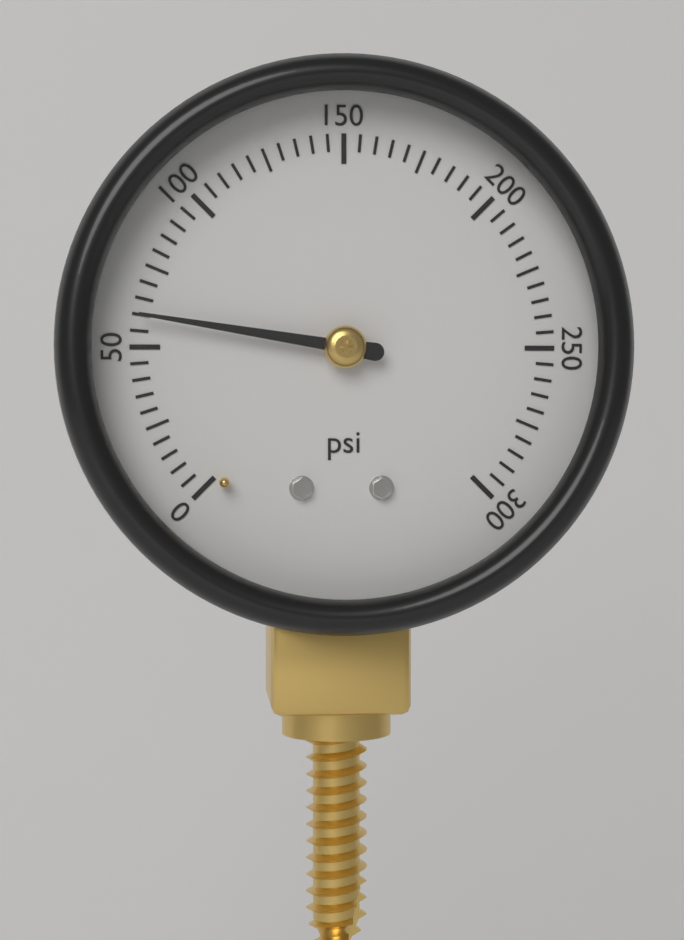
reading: 60 psi
